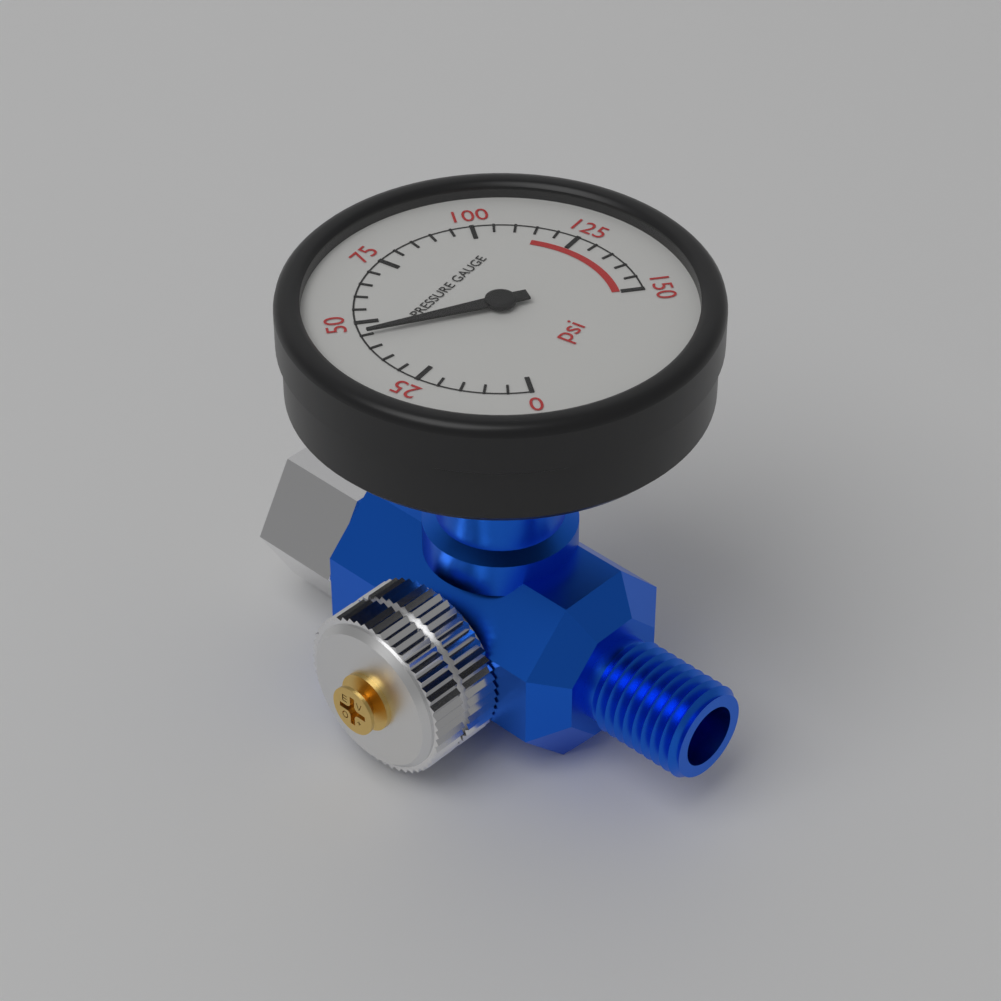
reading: 45 psi
